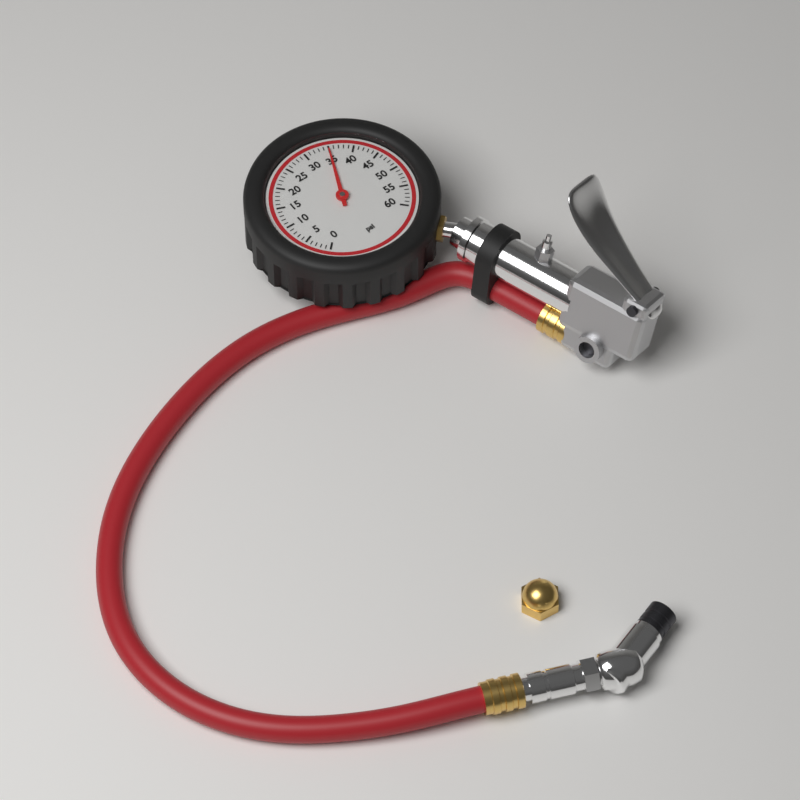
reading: 35 psi
